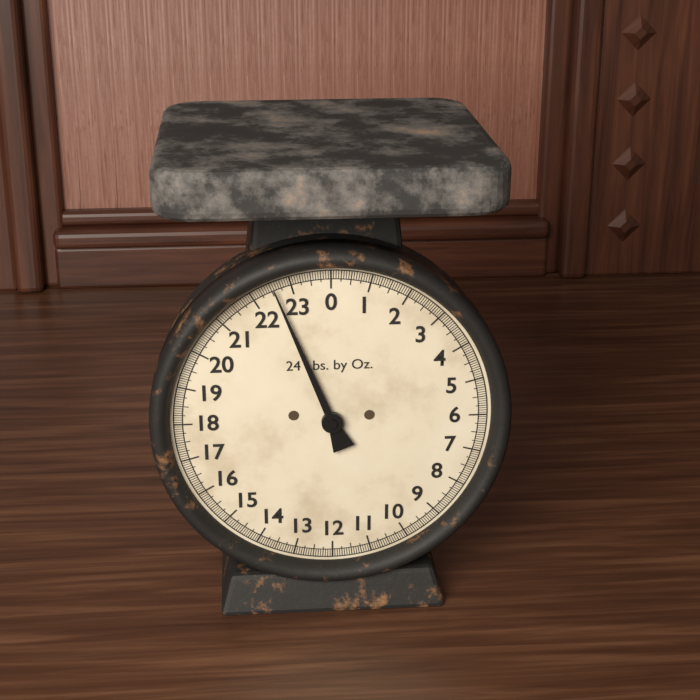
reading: 22.5625 lb
